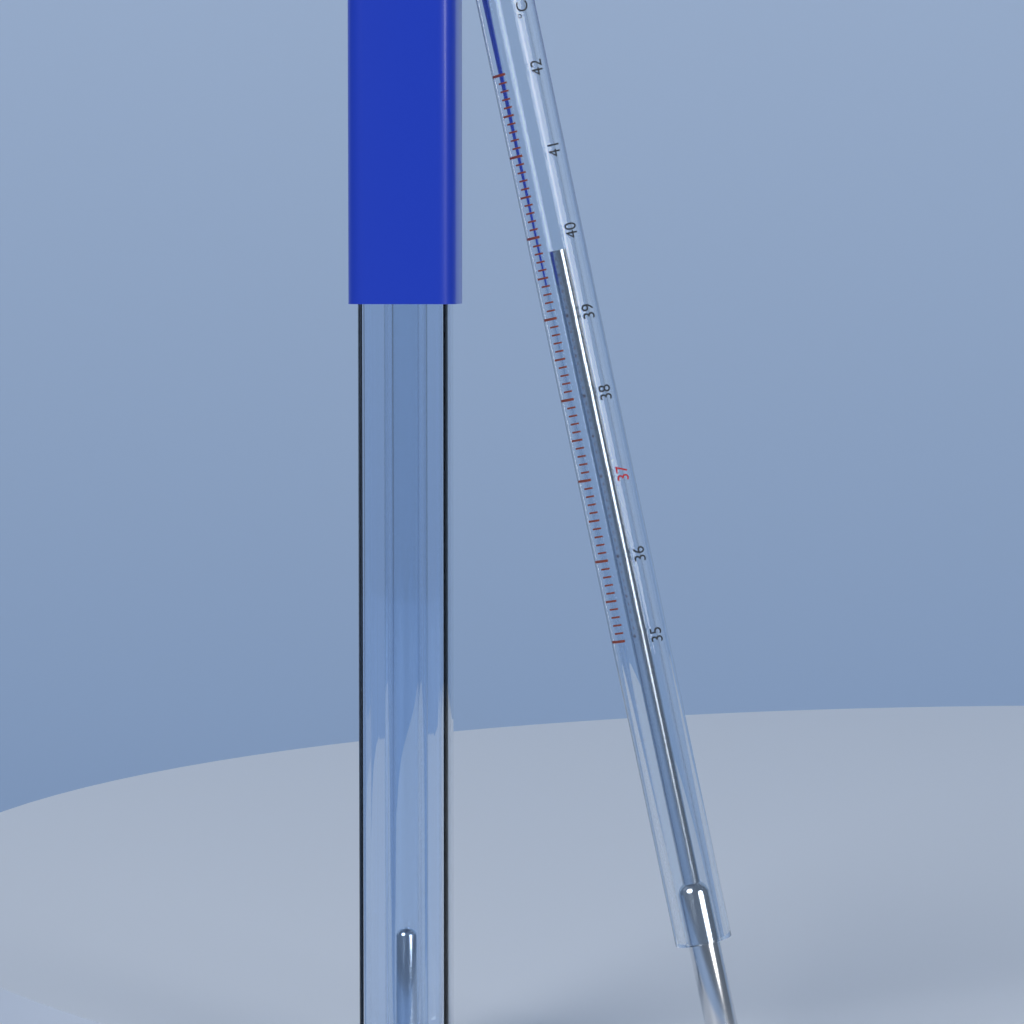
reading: 39.8 °C
